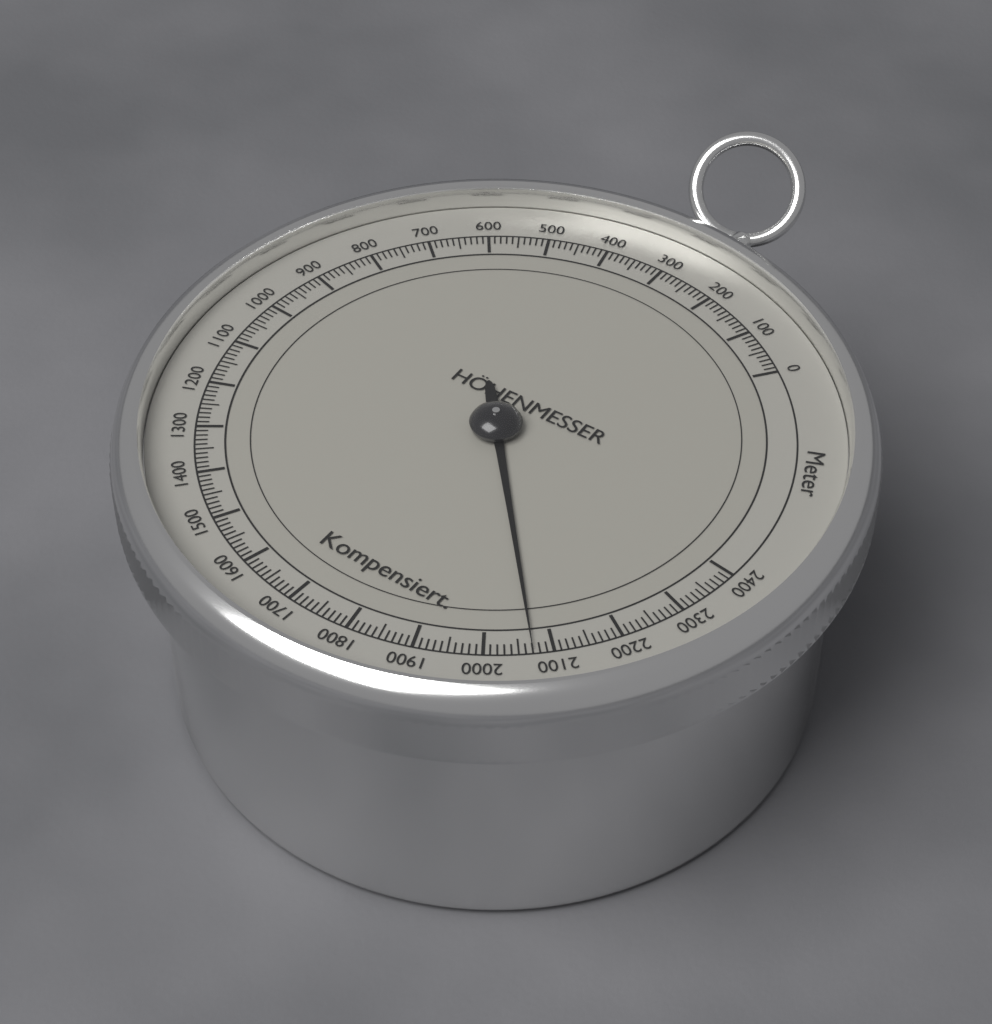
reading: 2070 m
